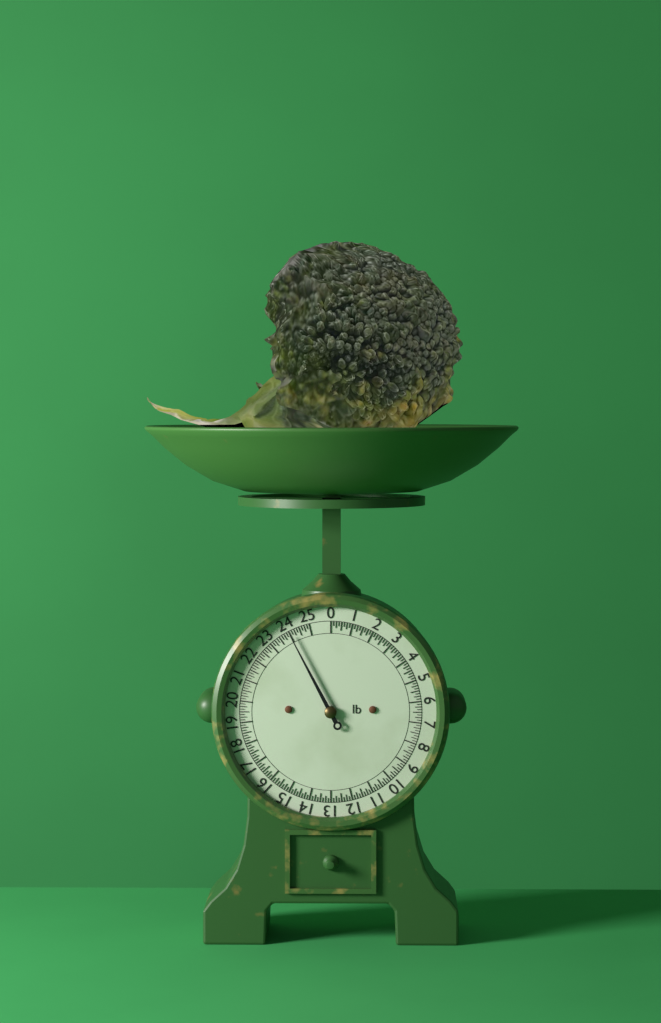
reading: 24.000 lb
